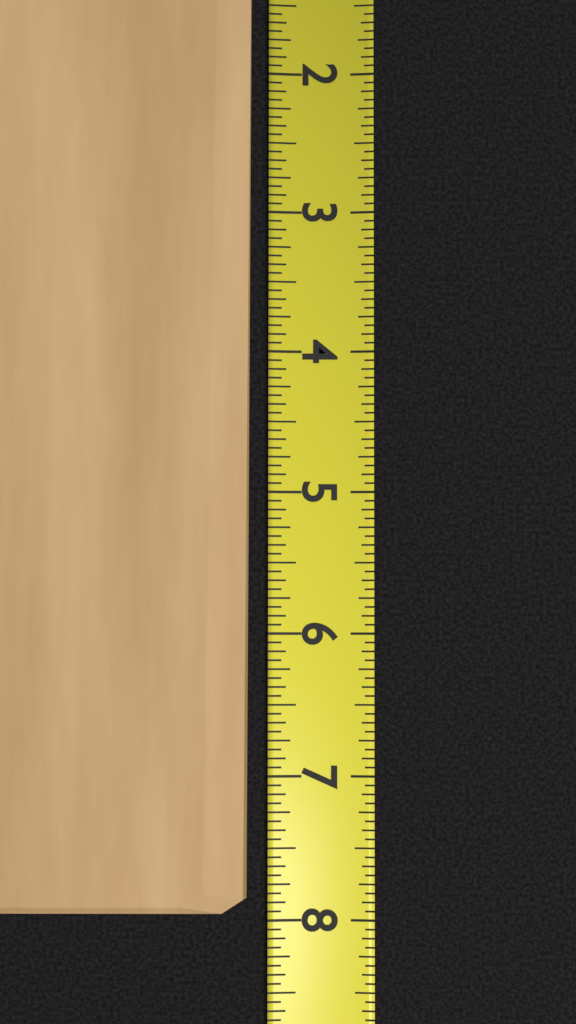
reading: 7.9375 (no unit)
